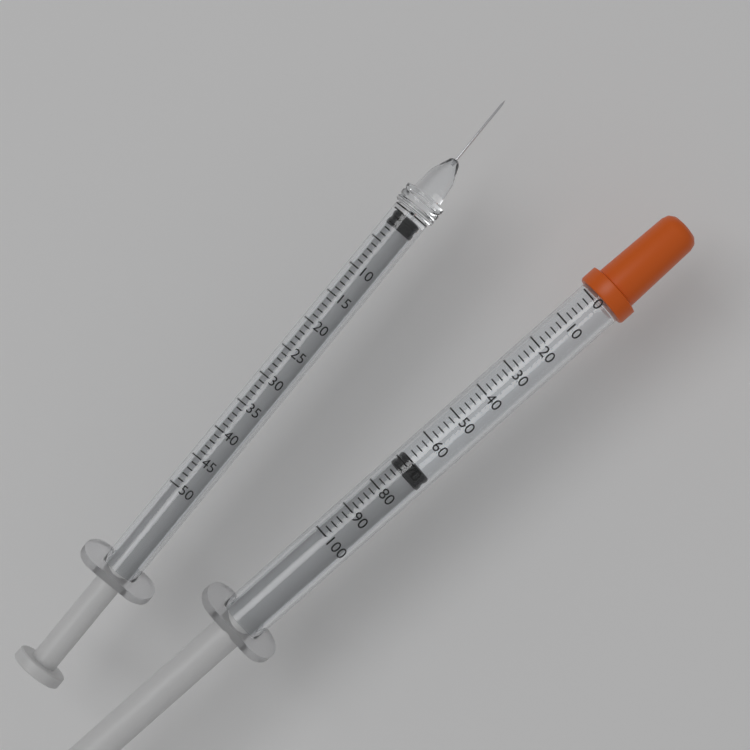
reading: 68 (no unit)
